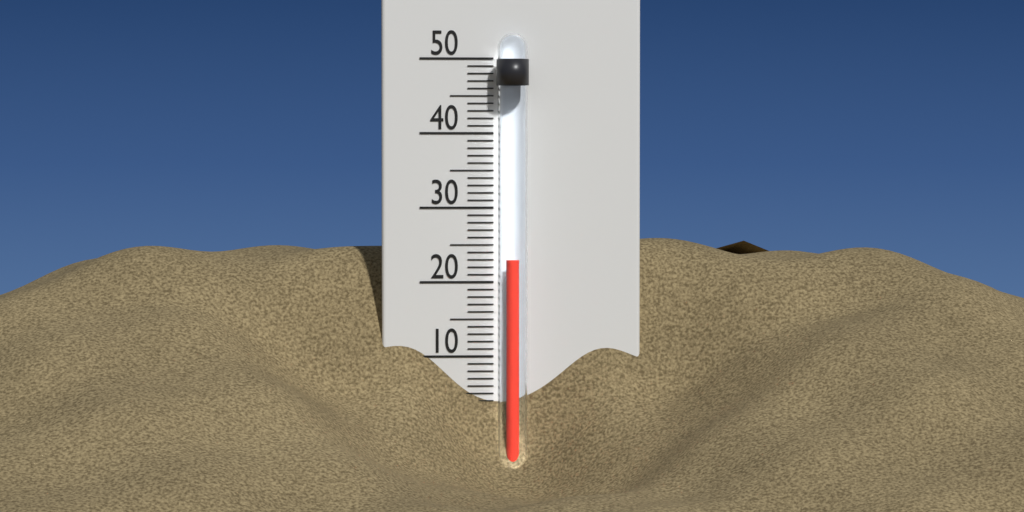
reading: 23 °C
